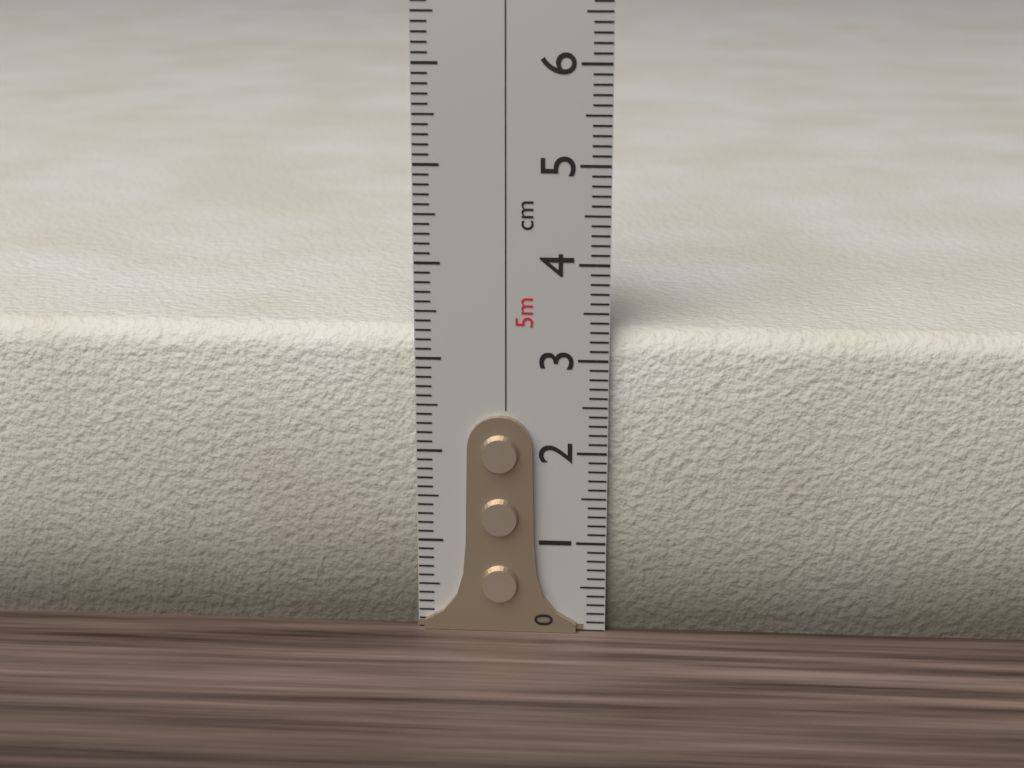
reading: 3.3 cm
